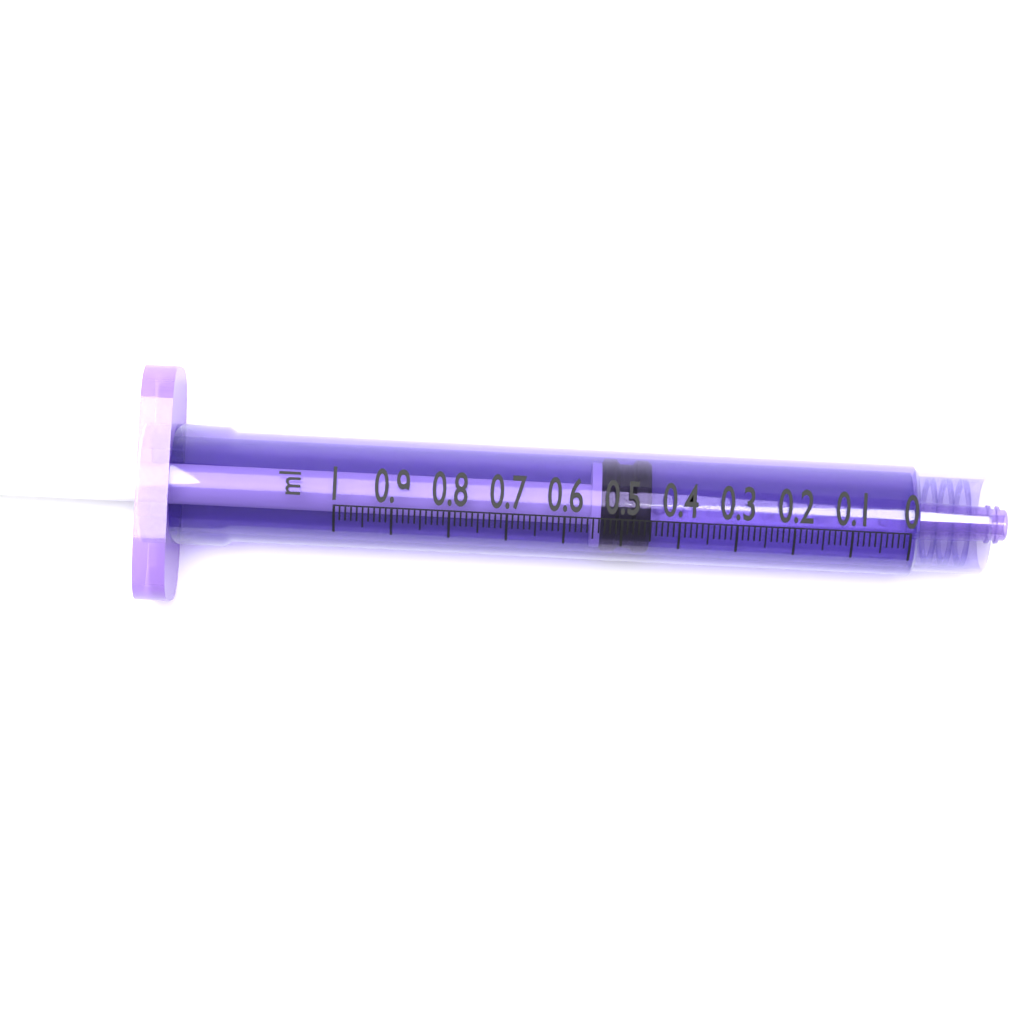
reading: 0.45 ml
